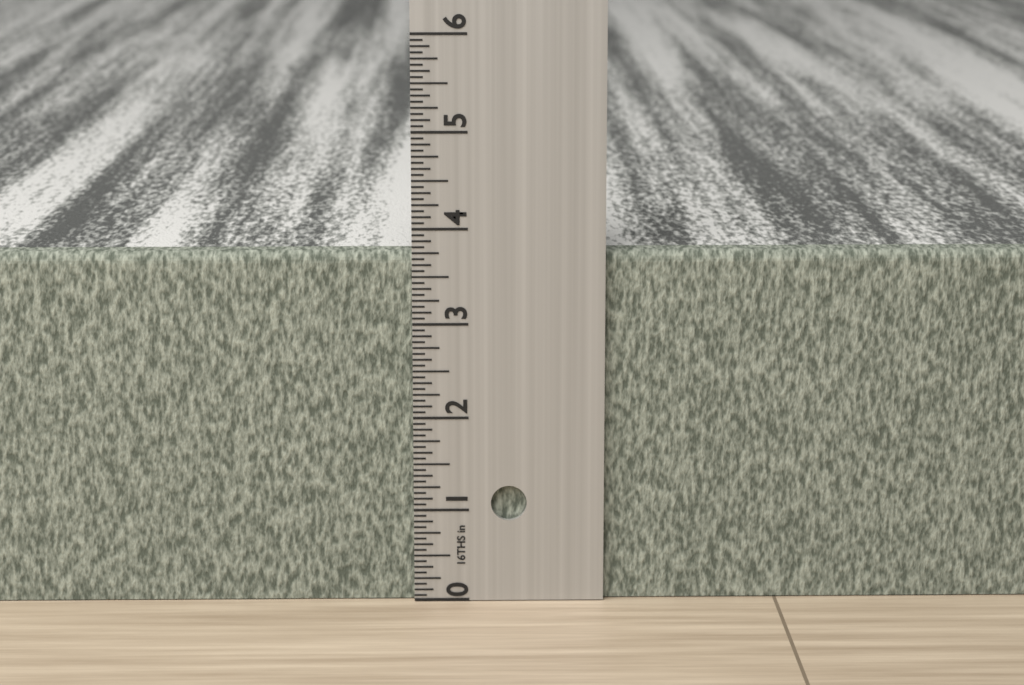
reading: 3.7500 in
